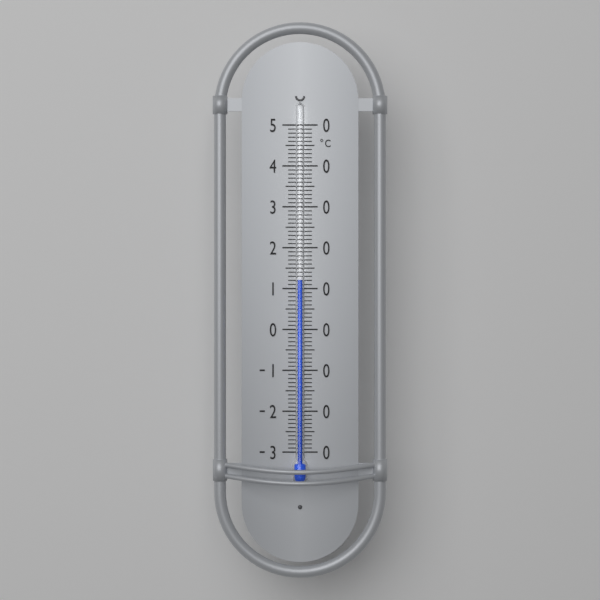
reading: 12 °C
